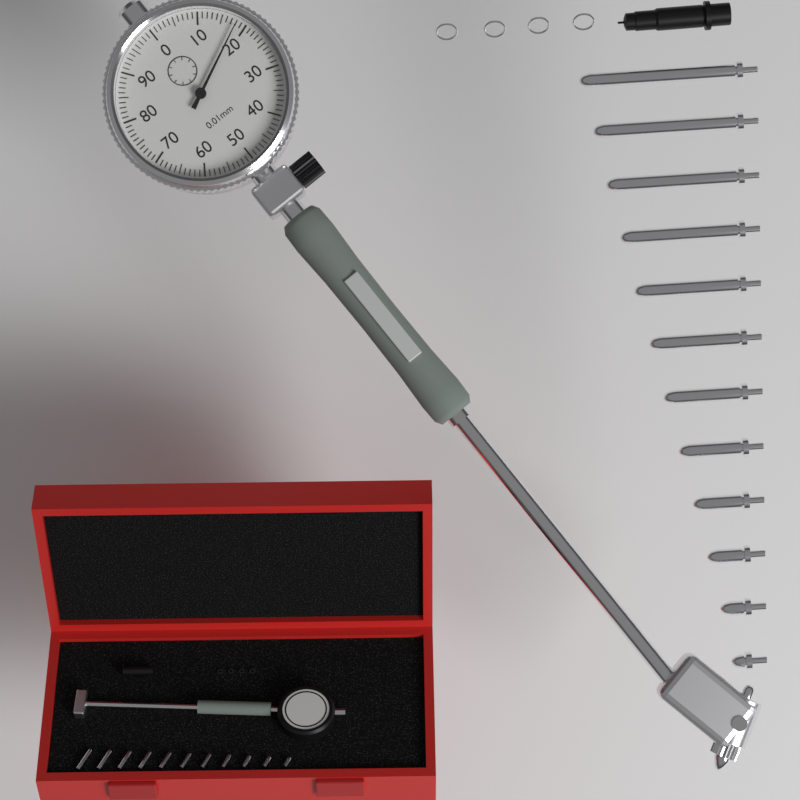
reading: 0.18 mm
